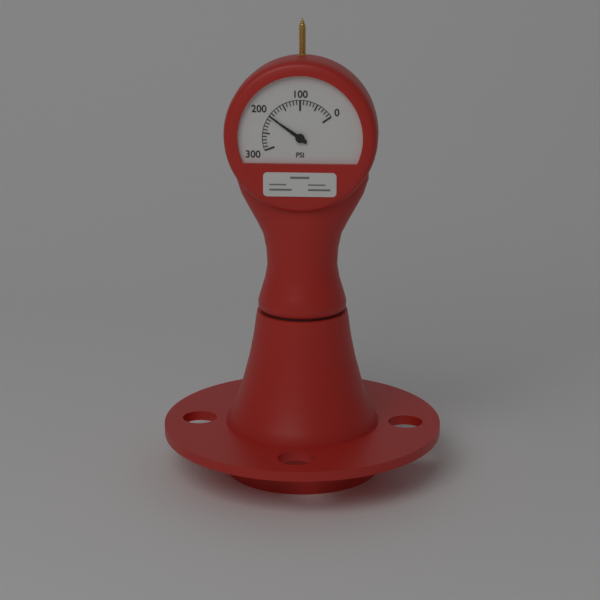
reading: 200 psi
